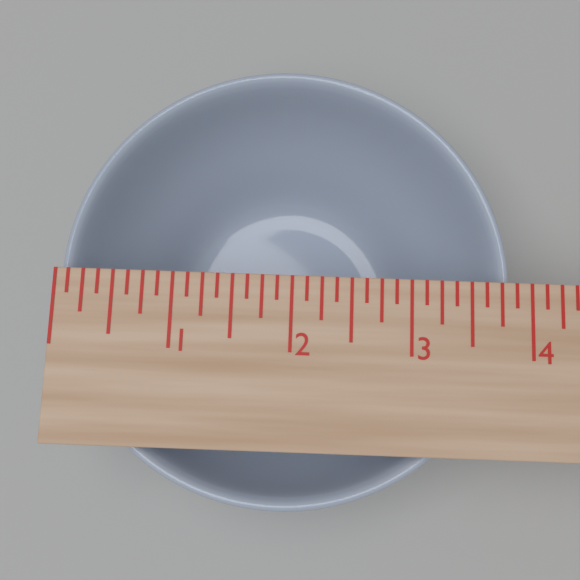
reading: 3.875 in
